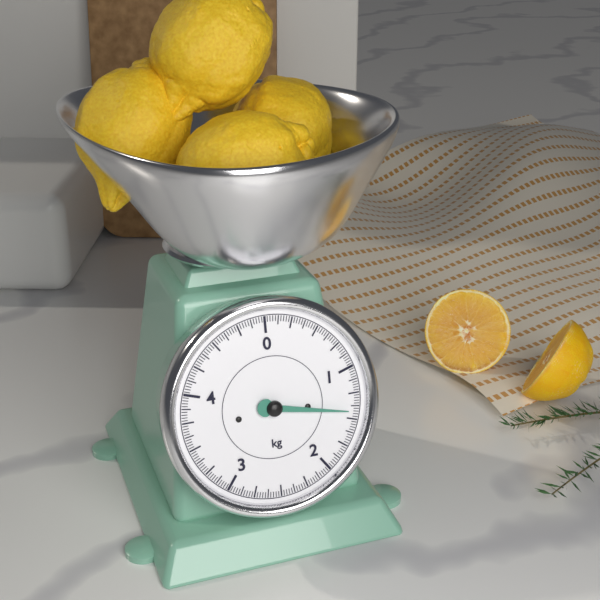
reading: 1.425 kg
